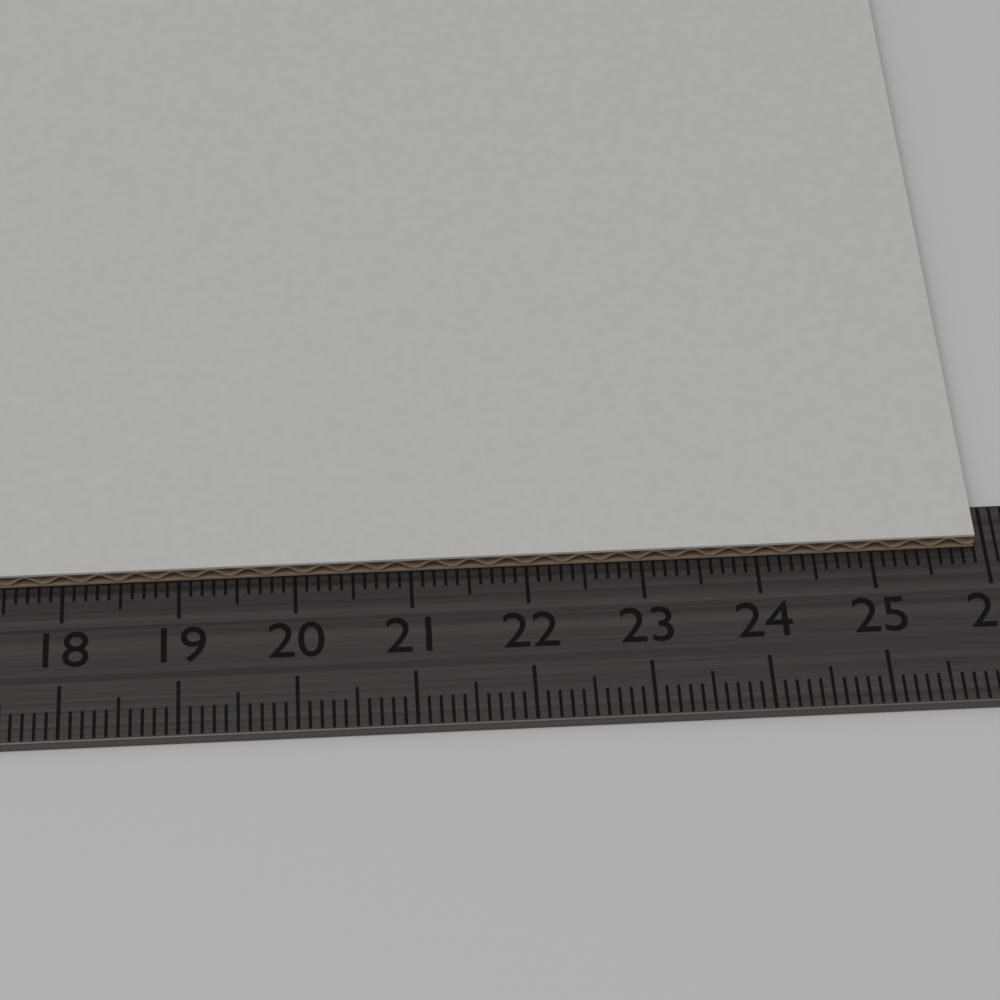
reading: 25.9 cm
